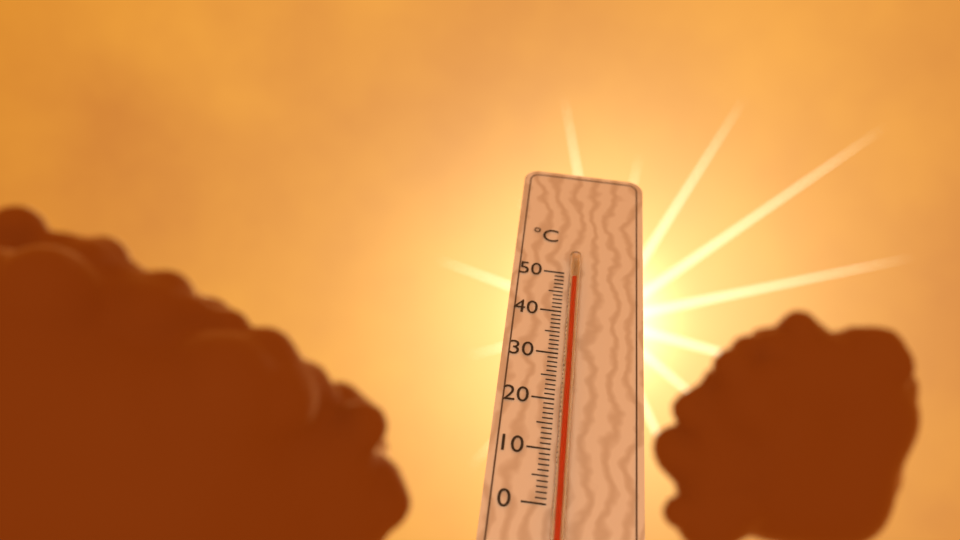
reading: 48 °C
